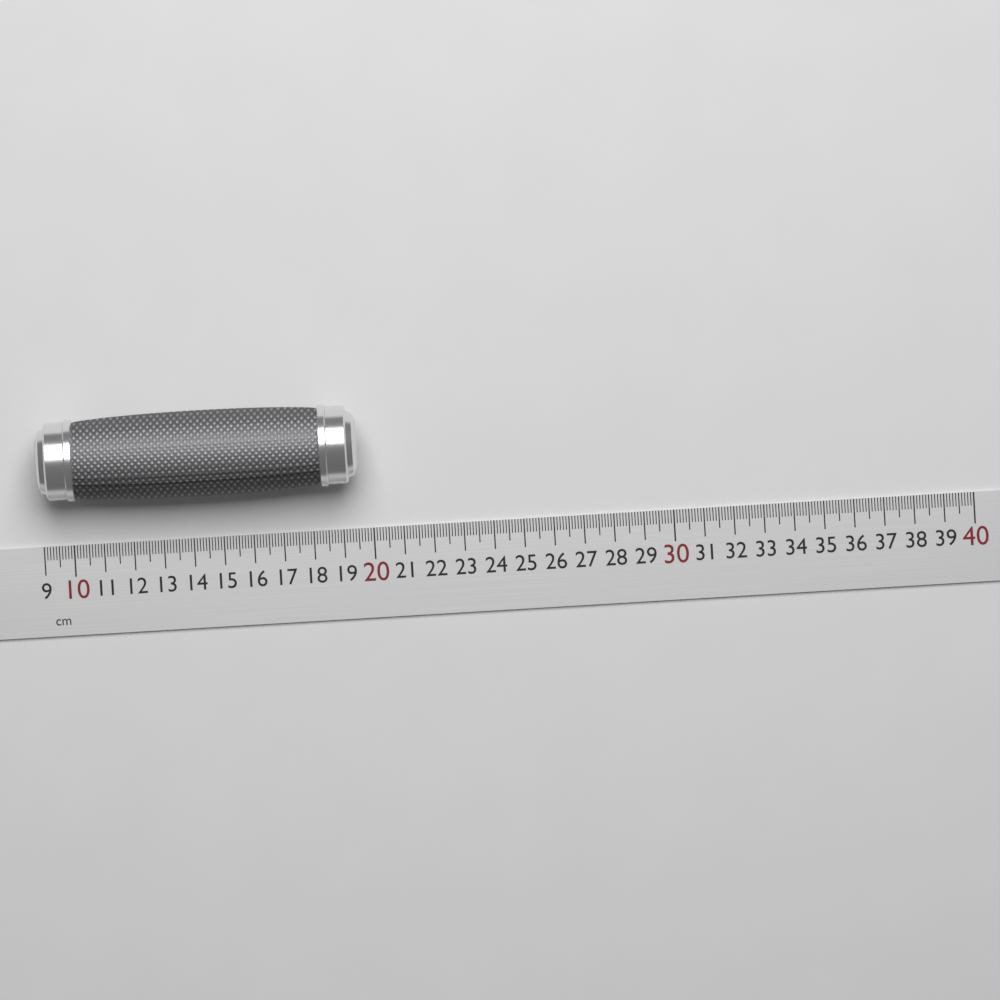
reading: 19.6 cm
